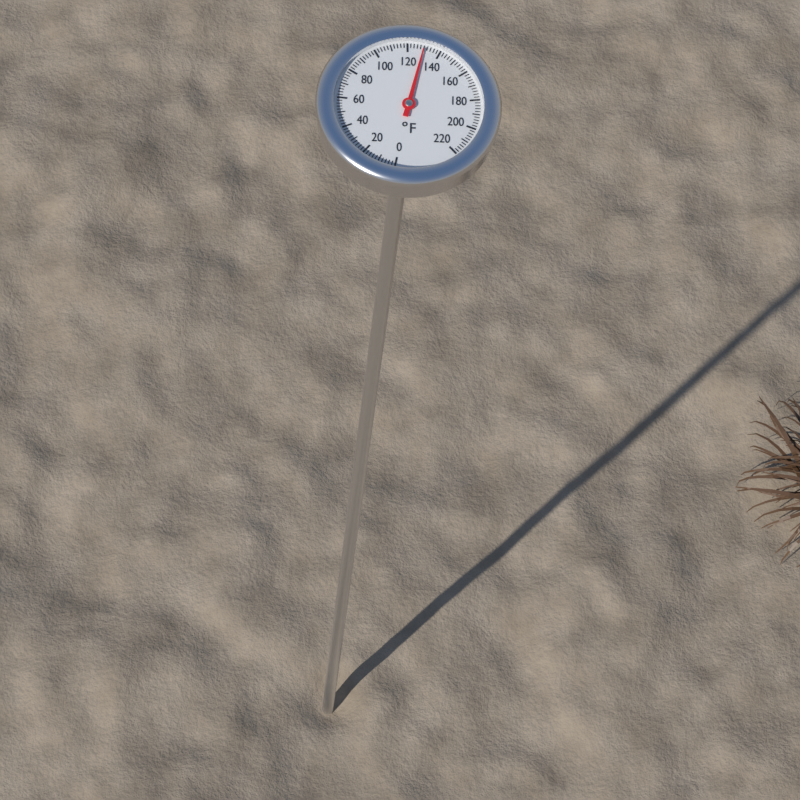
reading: 130 °F
